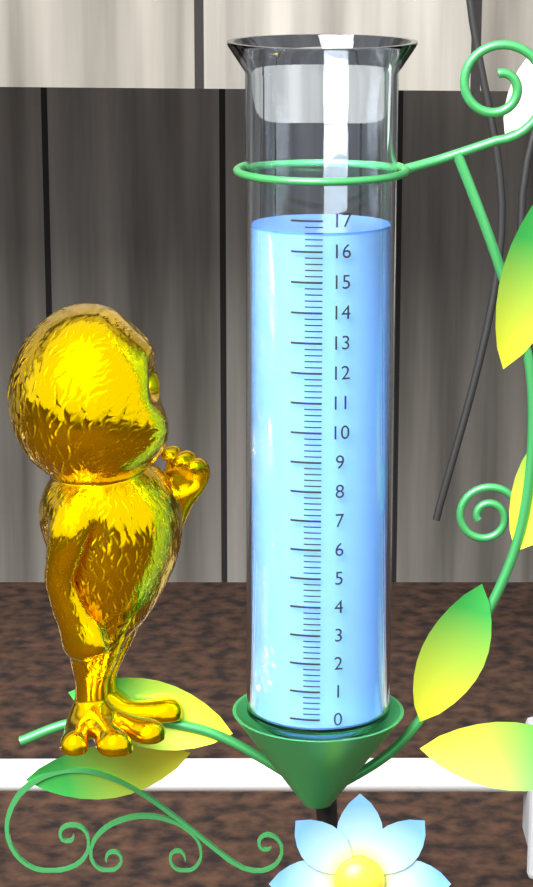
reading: 16.6 (no unit)
